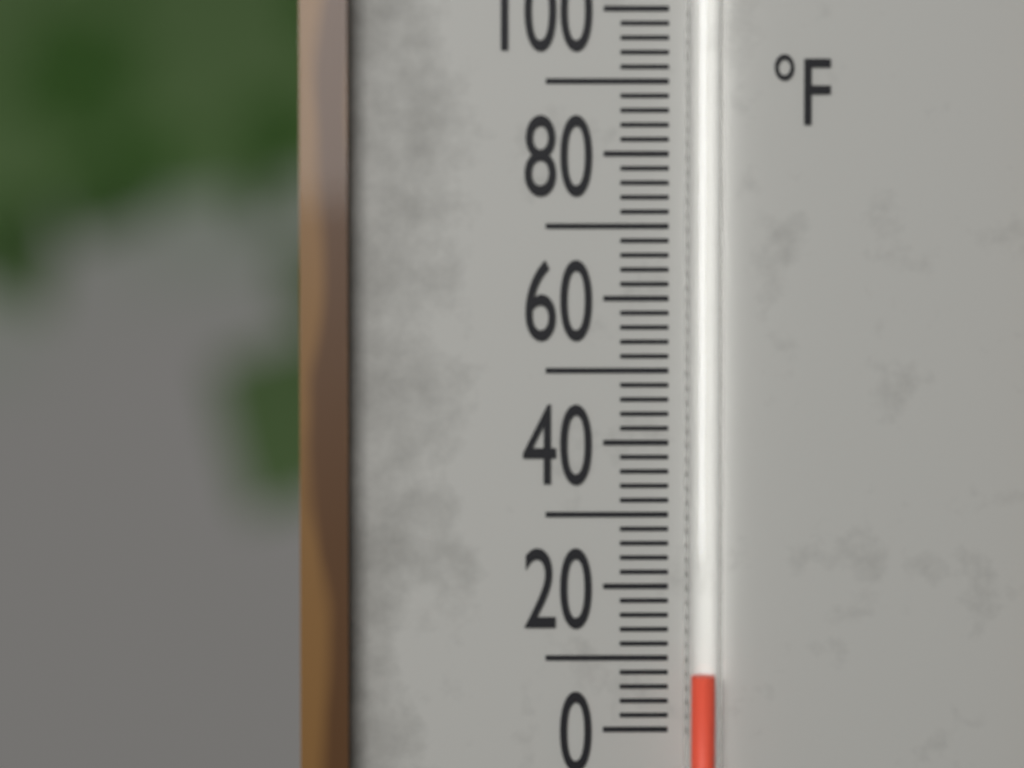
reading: 8 °F
